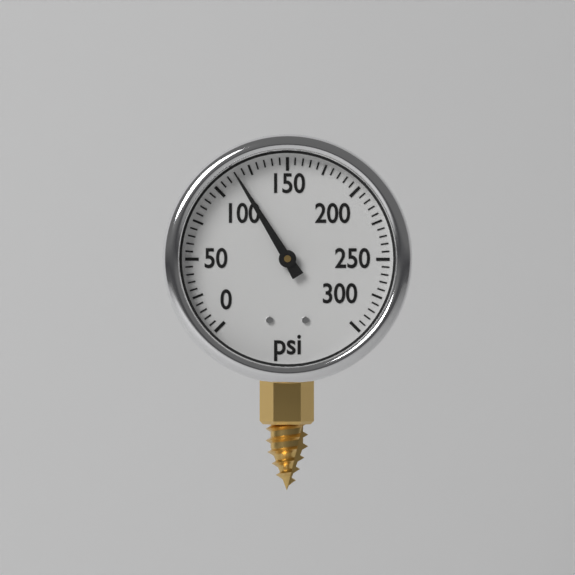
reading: 115 psi
